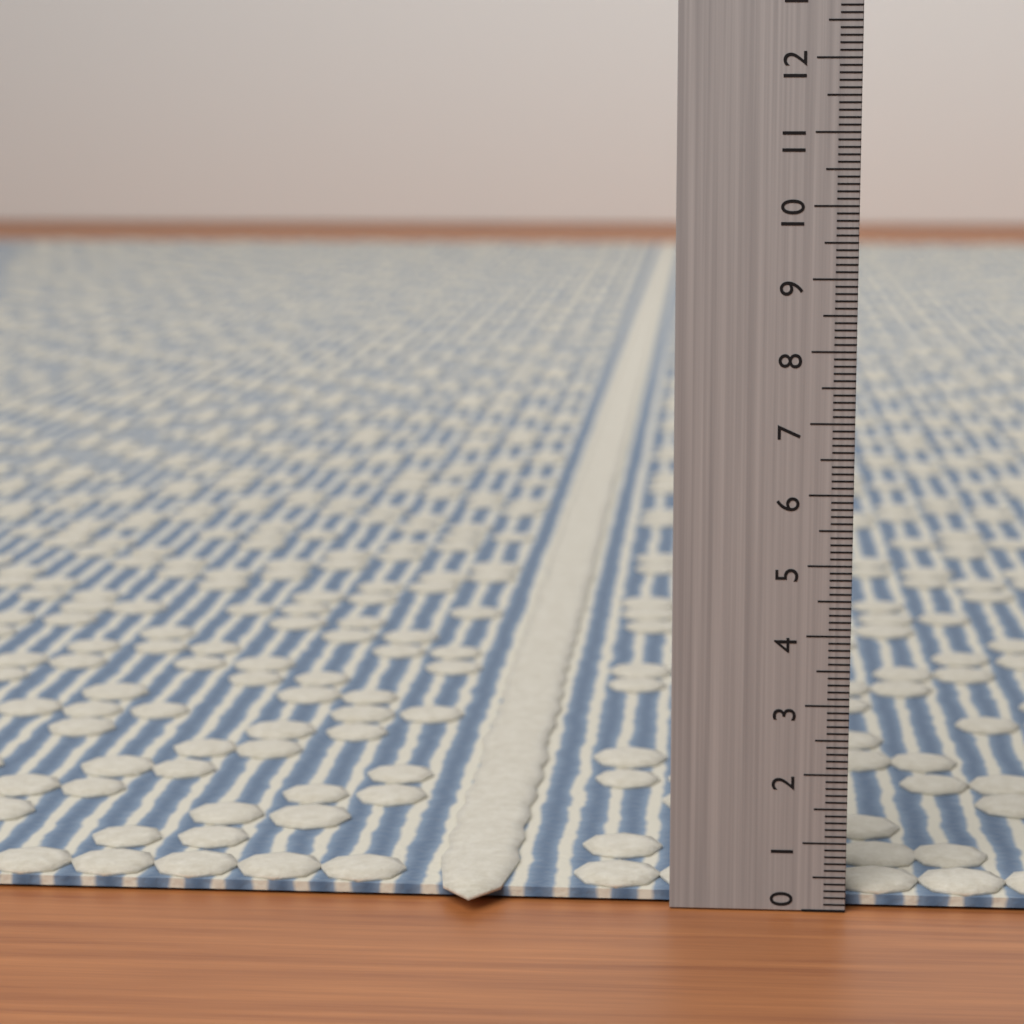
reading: 0.3 (no unit)
